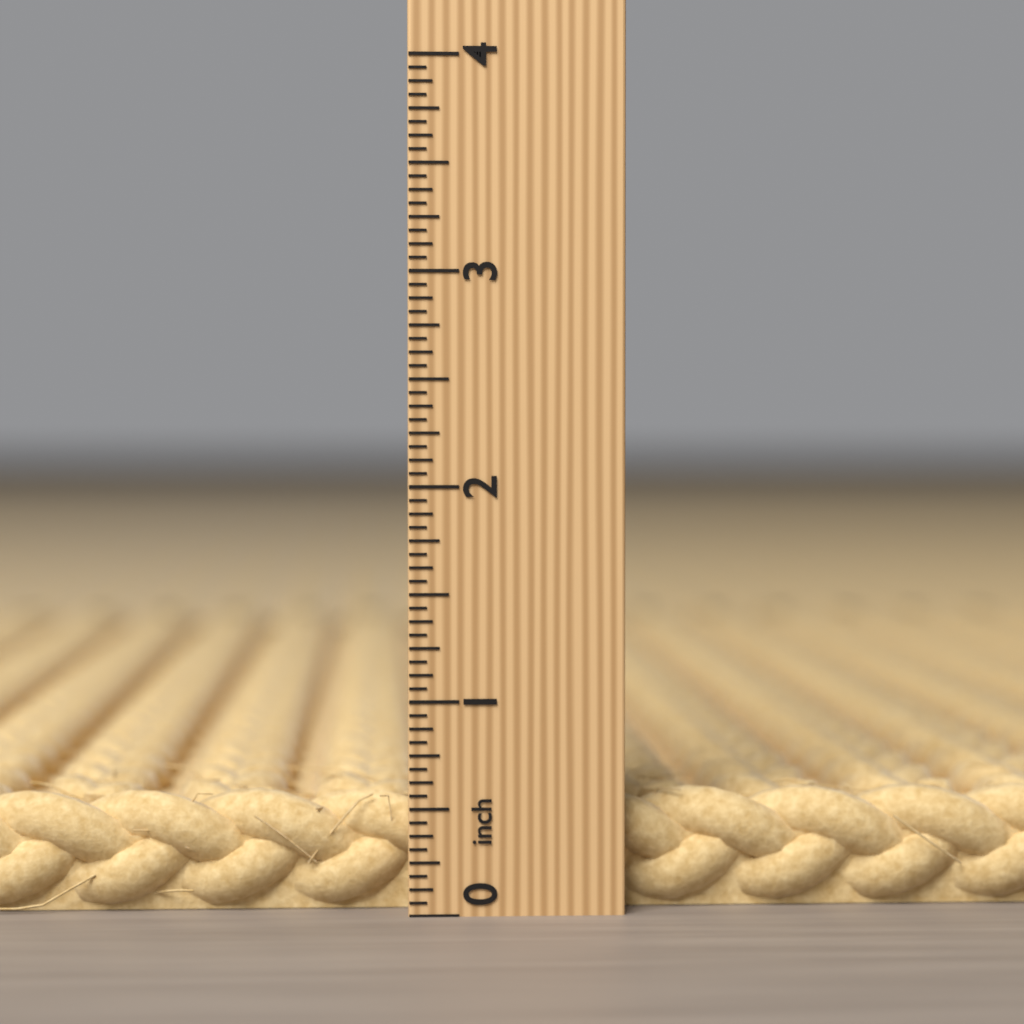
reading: 0.5625 inch
